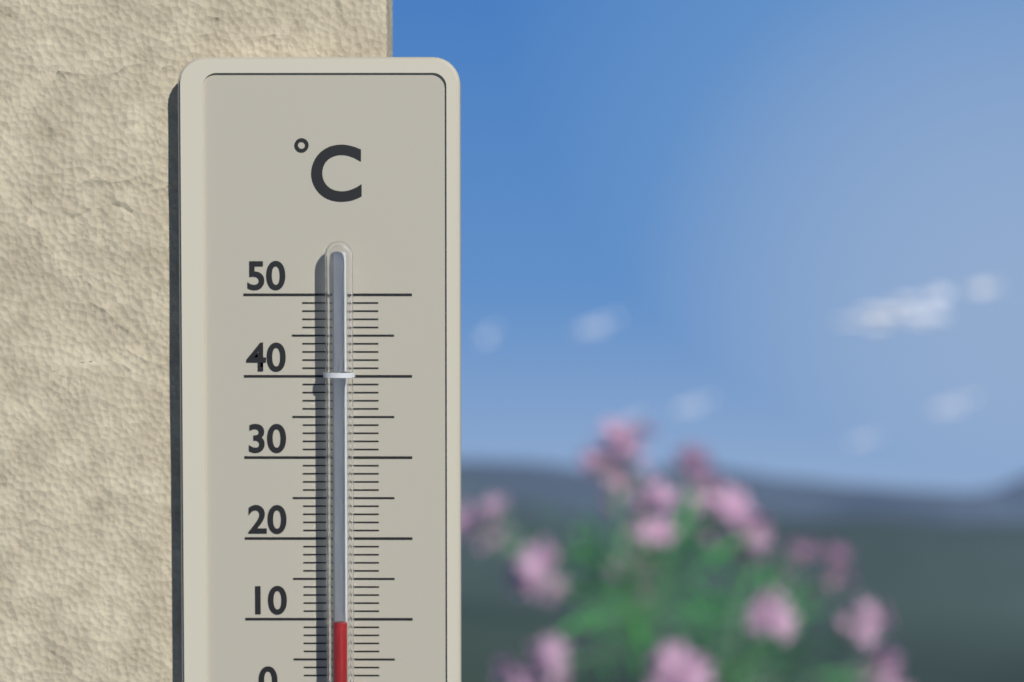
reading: 10 °C
